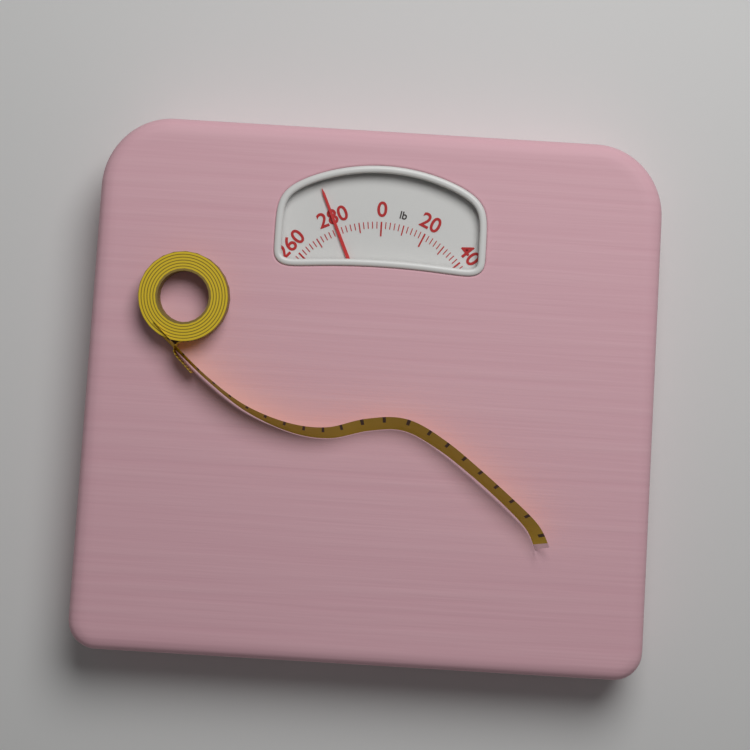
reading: 280 lb
